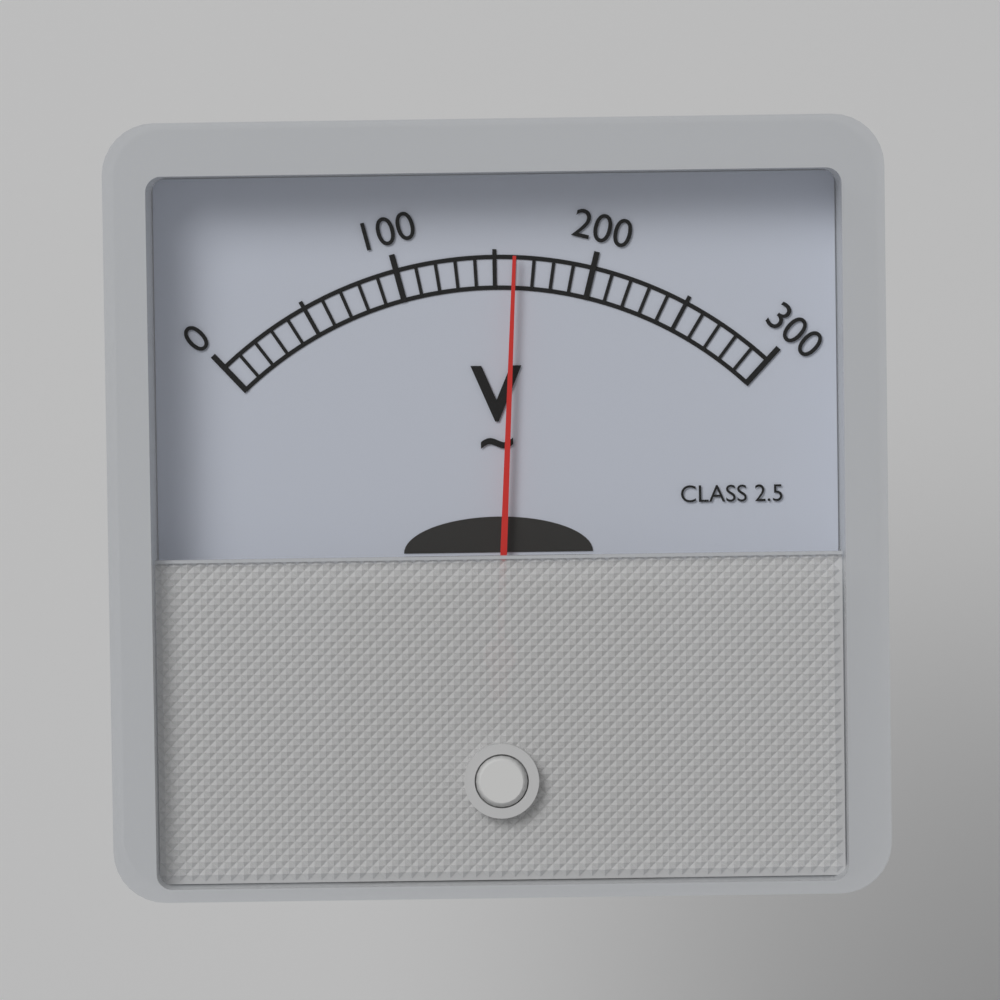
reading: 160 V
